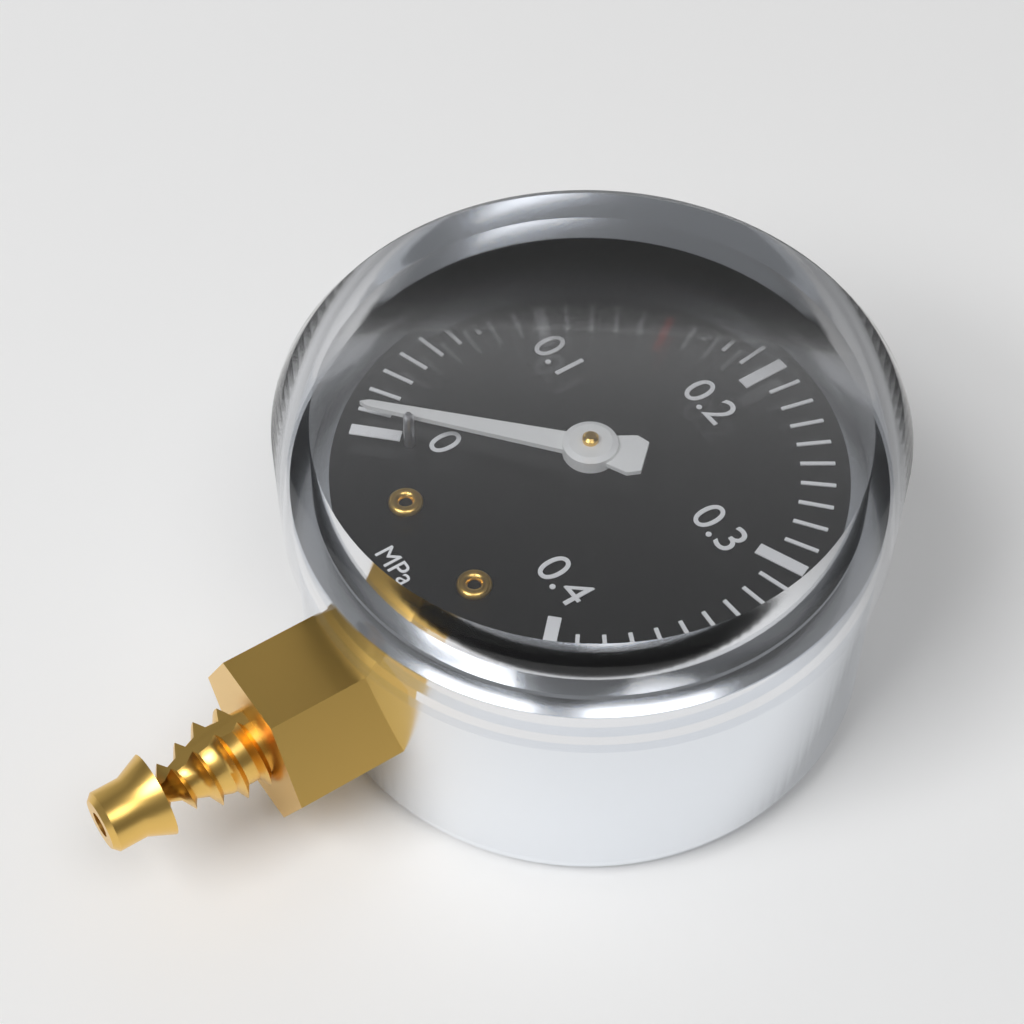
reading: 0.005 MPa
